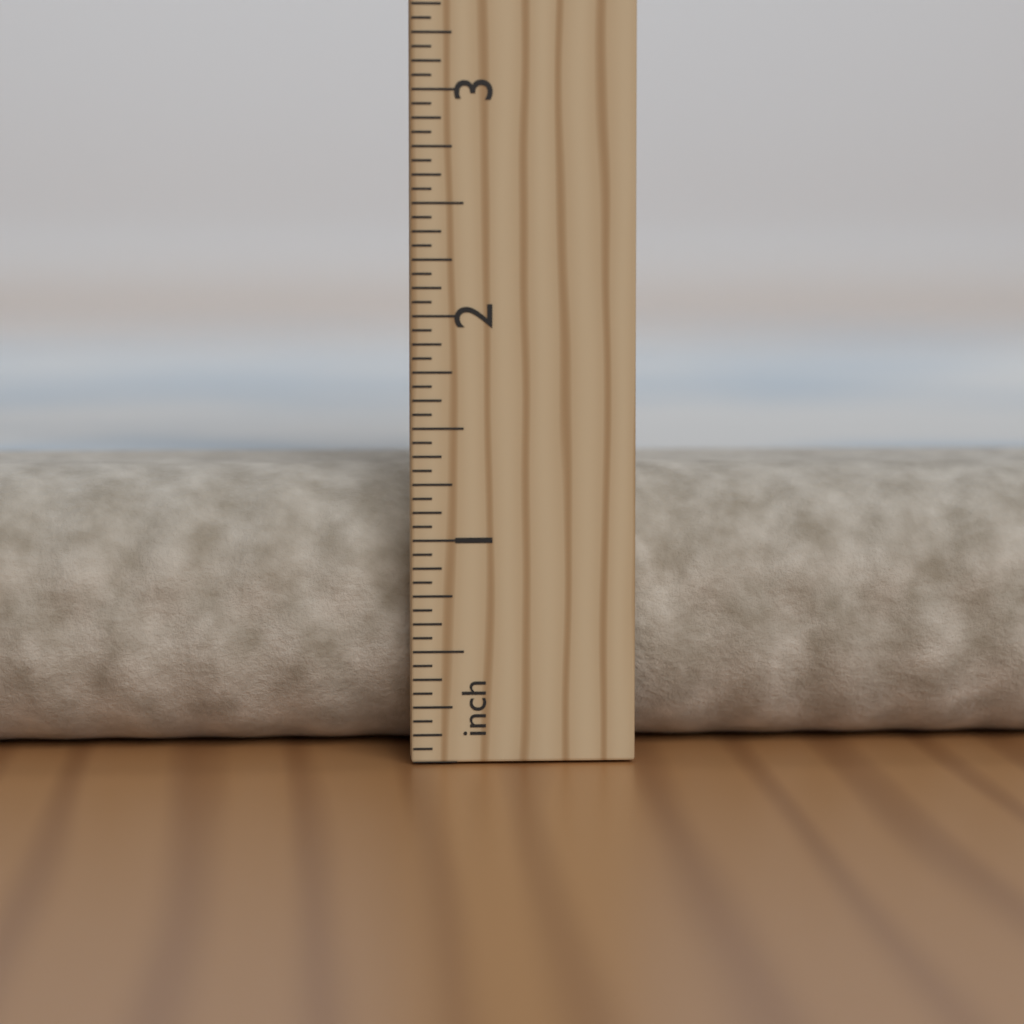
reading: 1.3125 in
